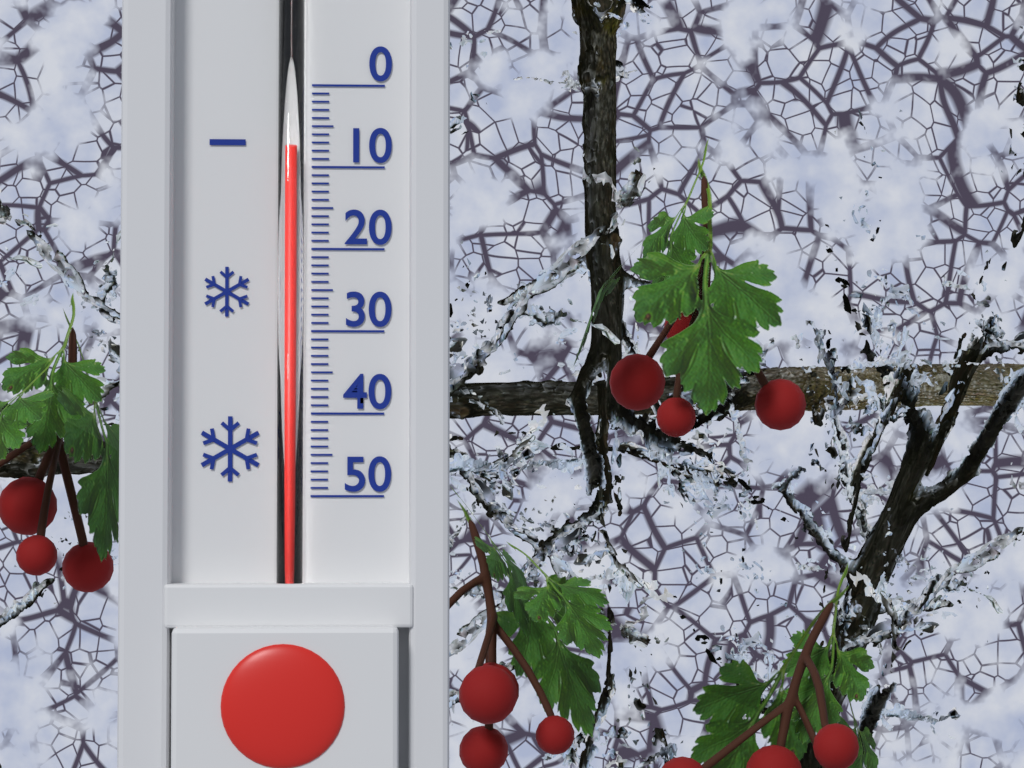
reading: 8 (no unit)
